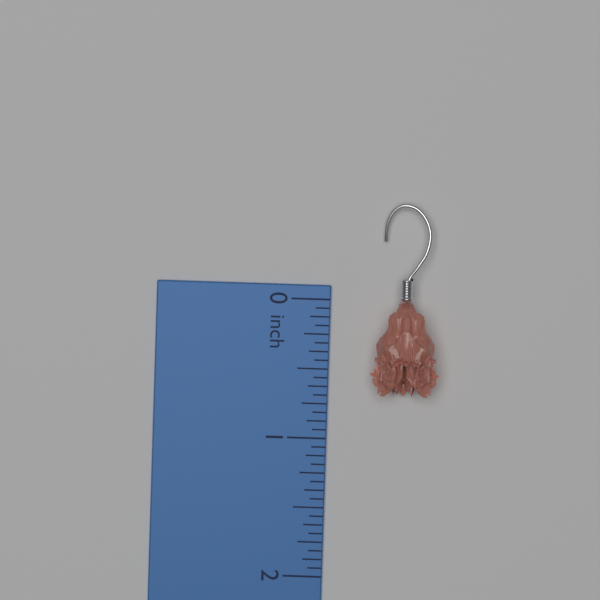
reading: 0.6875 inch
